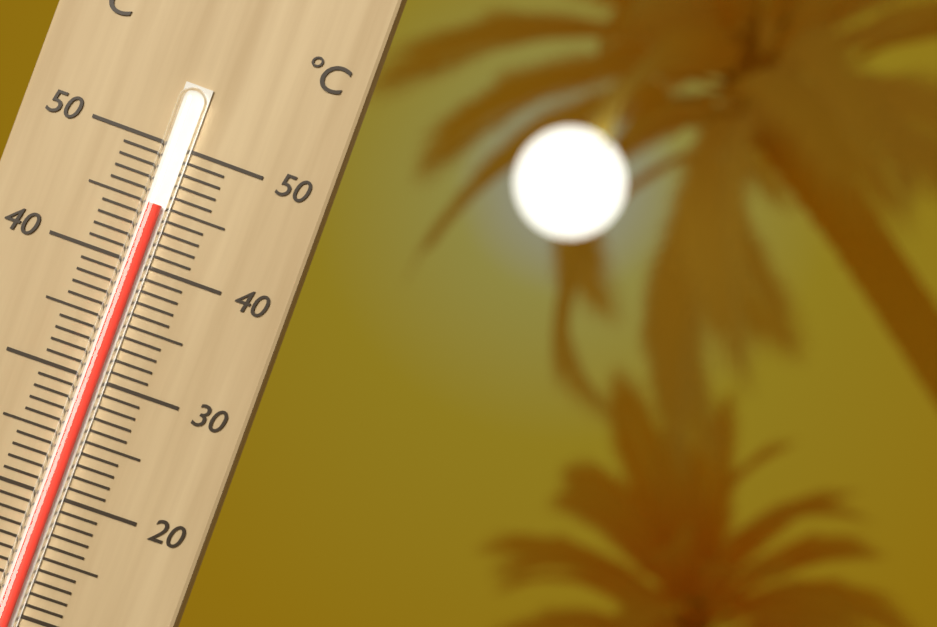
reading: 45 °C
